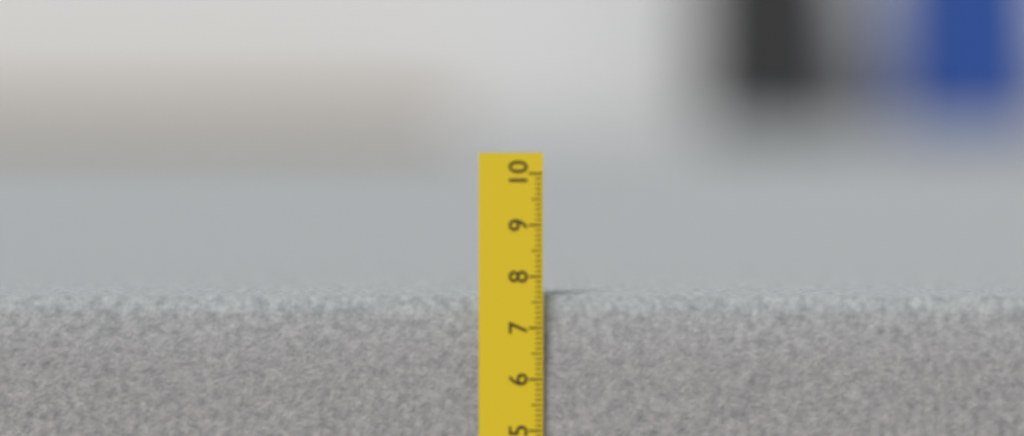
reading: 7.6 cm
